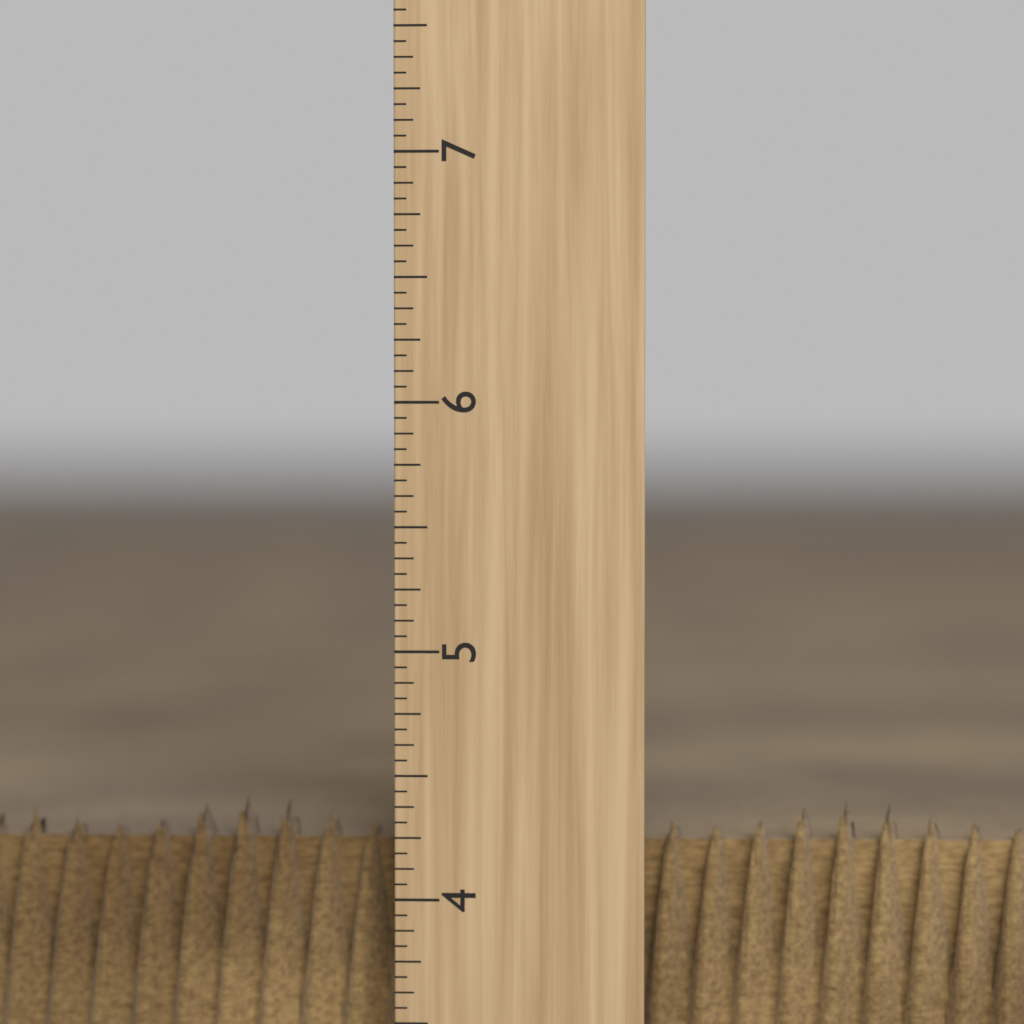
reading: 4.3750 inch
